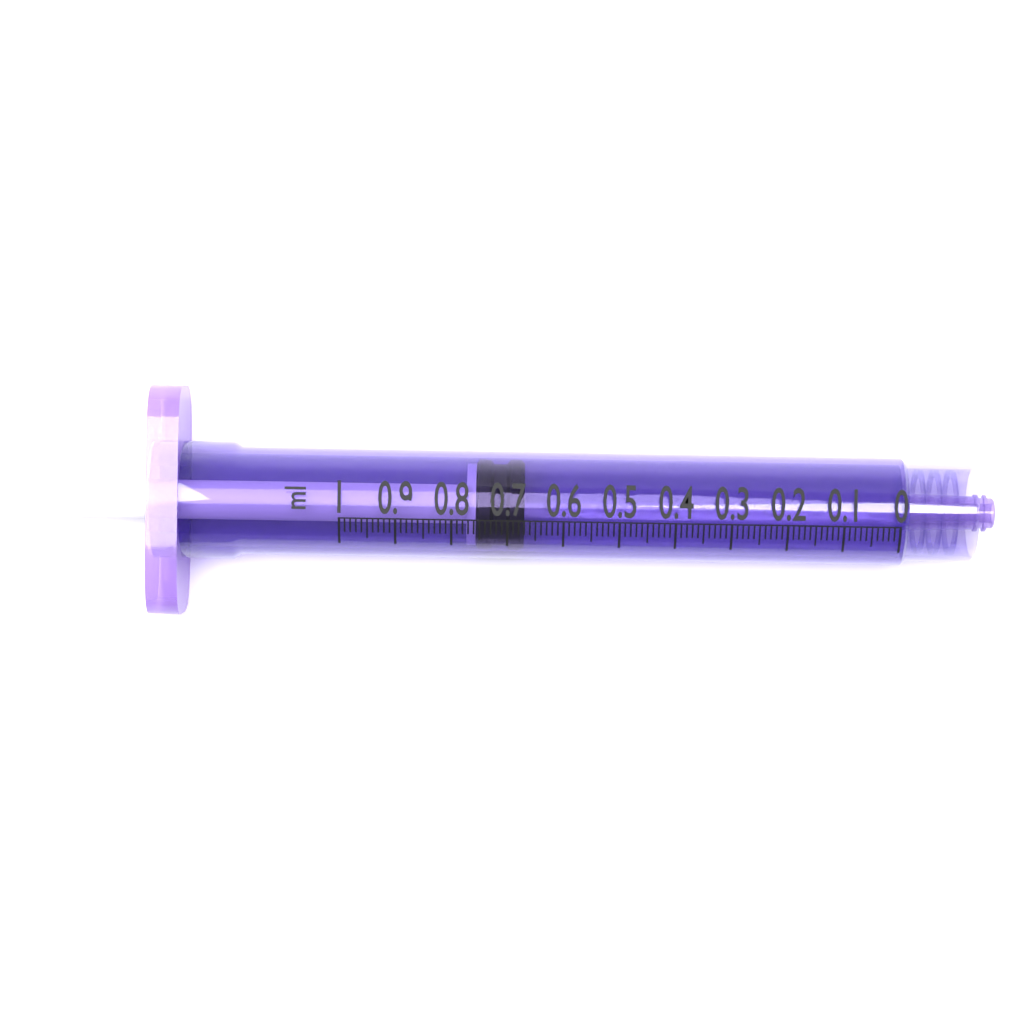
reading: 0.67 ml
